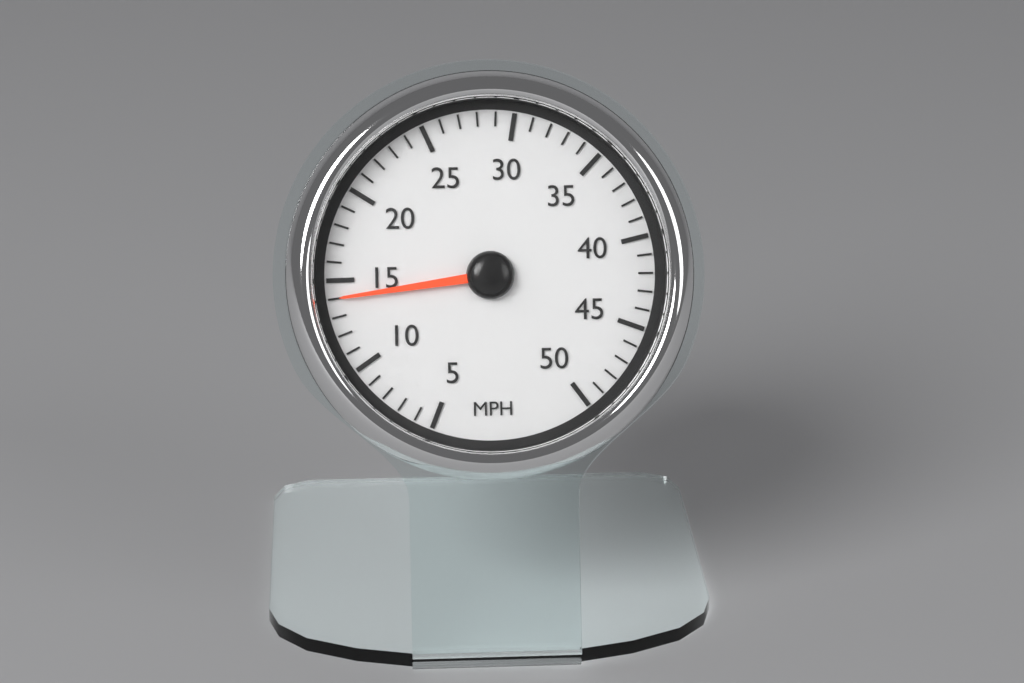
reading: 14 MPH
